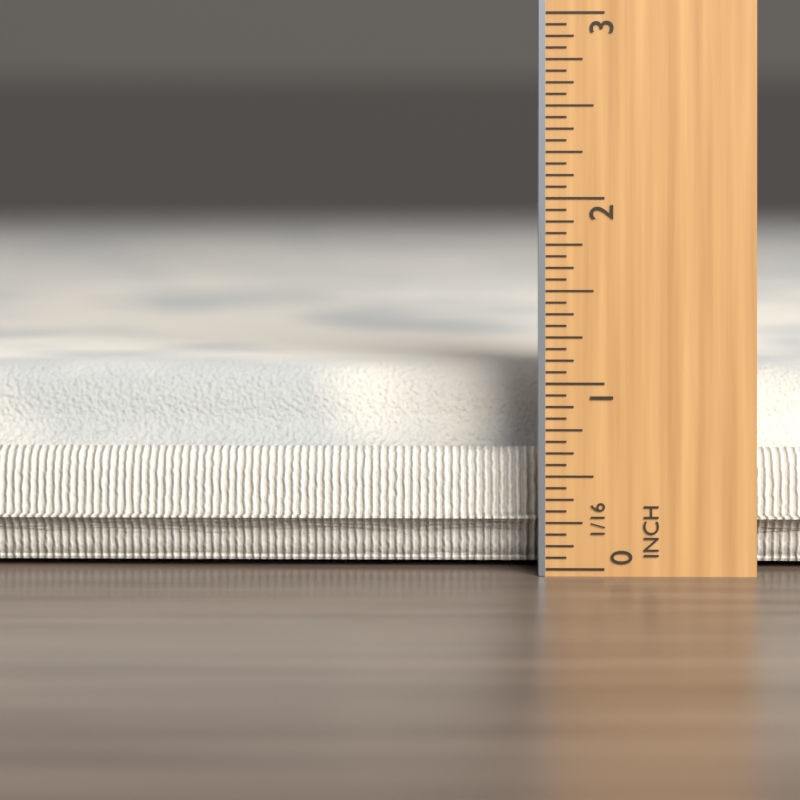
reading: 1.0625 in
